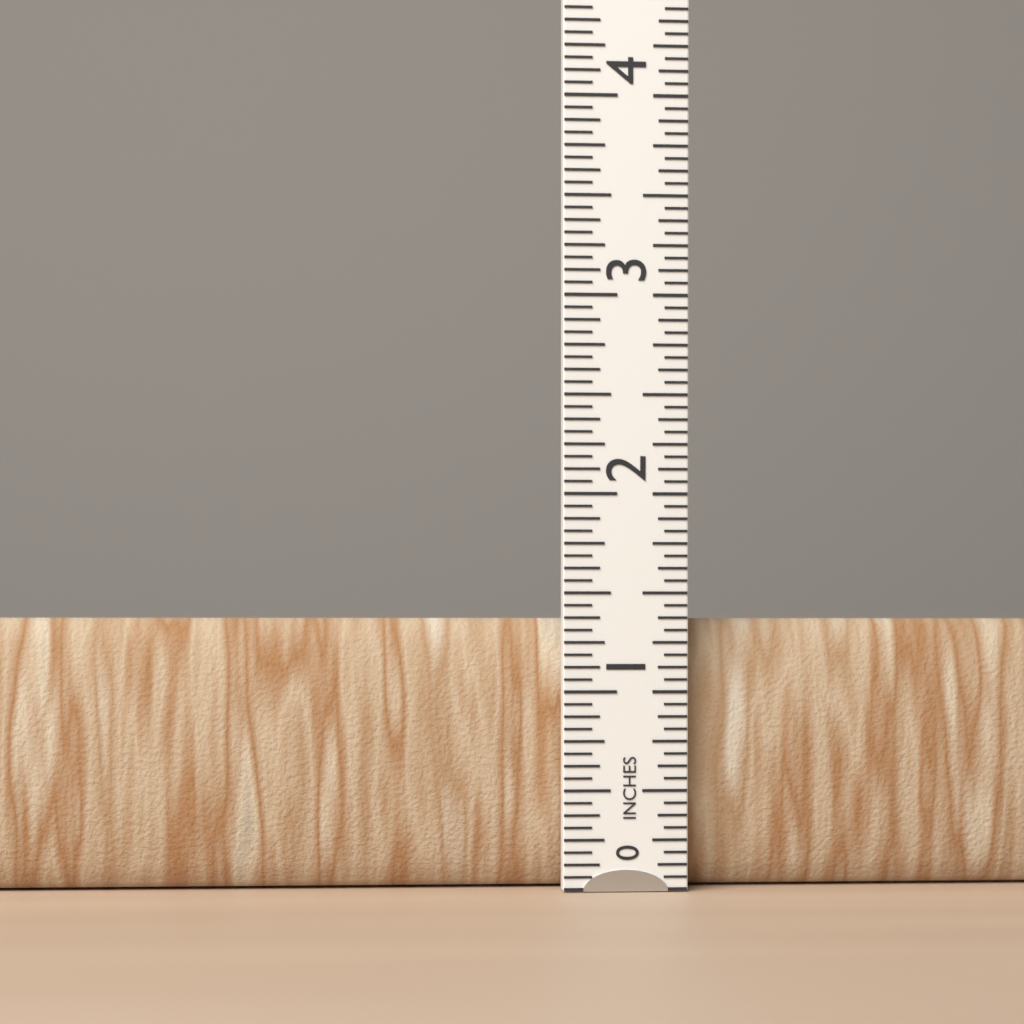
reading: 1.3750 in
